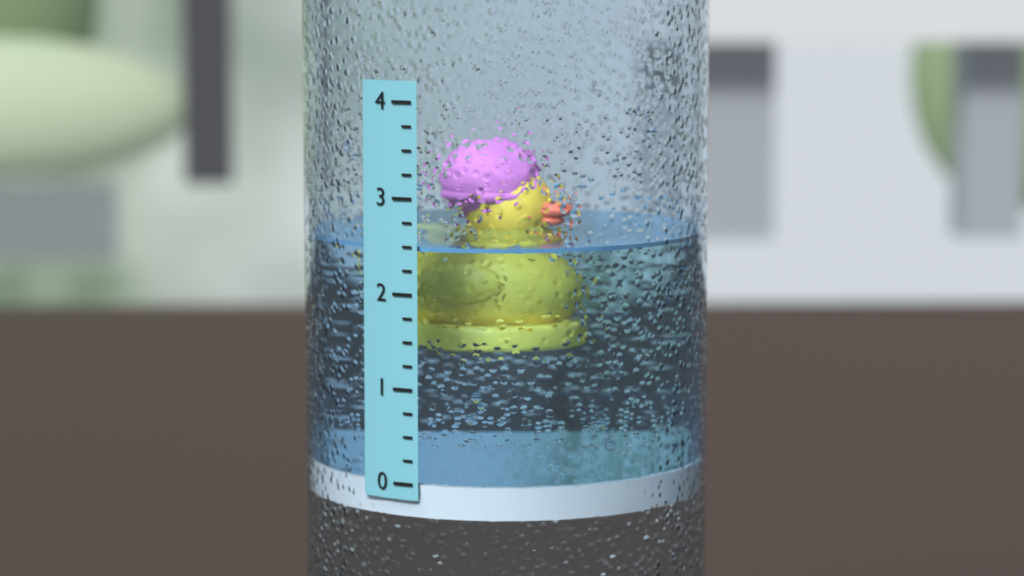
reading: 2.50 (no unit)
